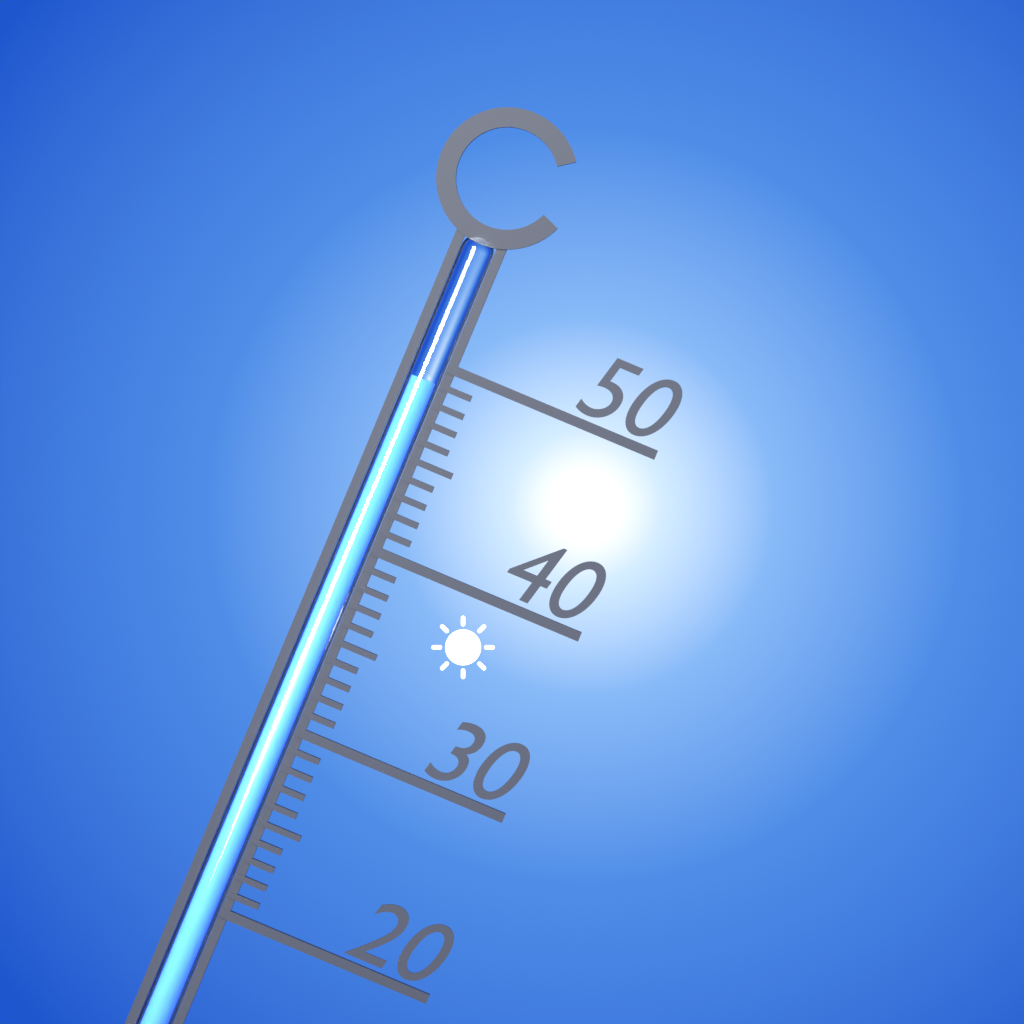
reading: 49 °C
